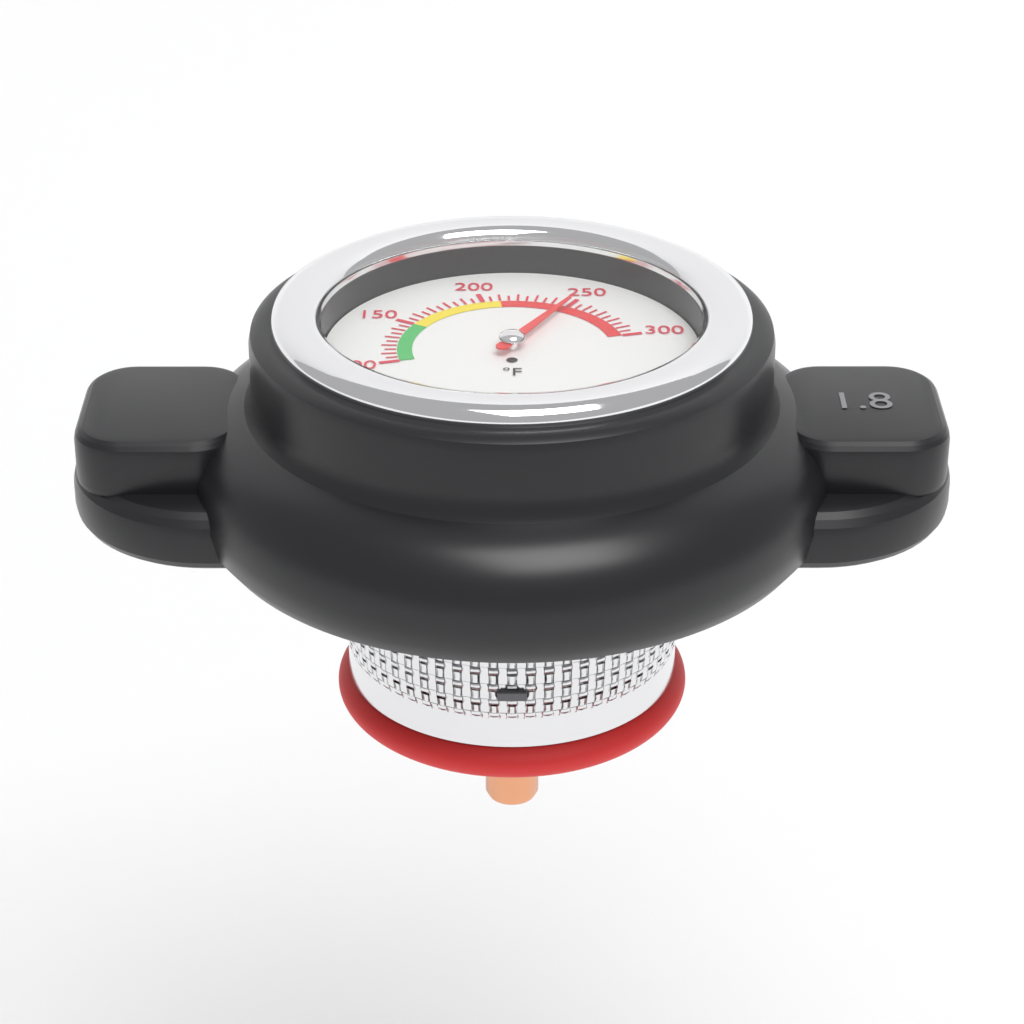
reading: 250 °F
